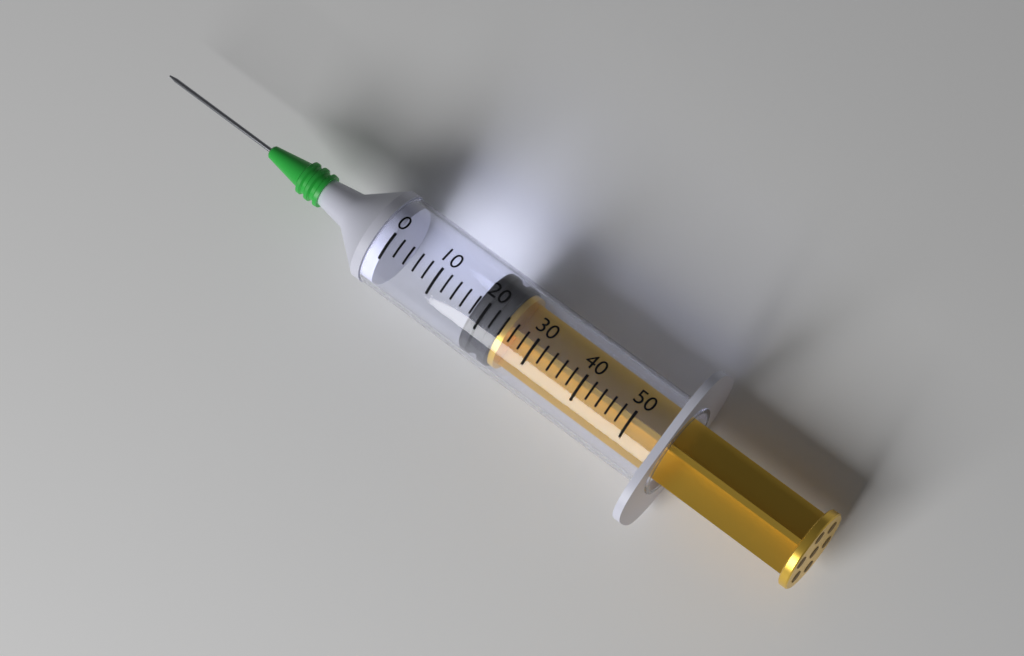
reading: 18 (no unit)
